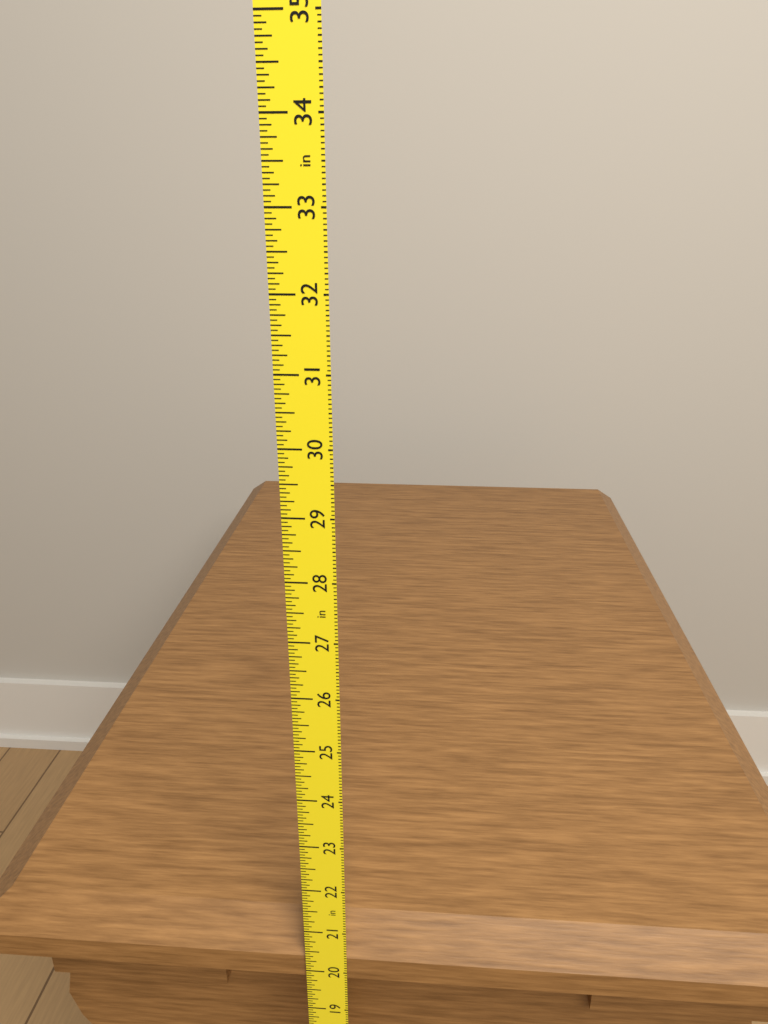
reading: 20.9375 in
